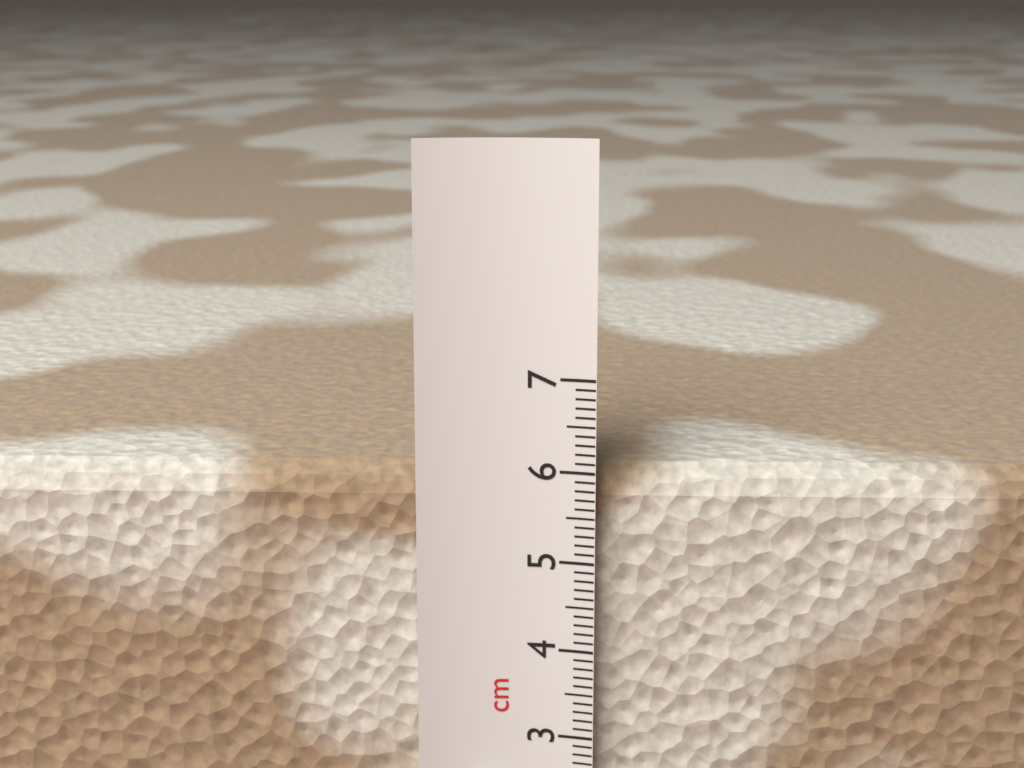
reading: 6.0 cm
